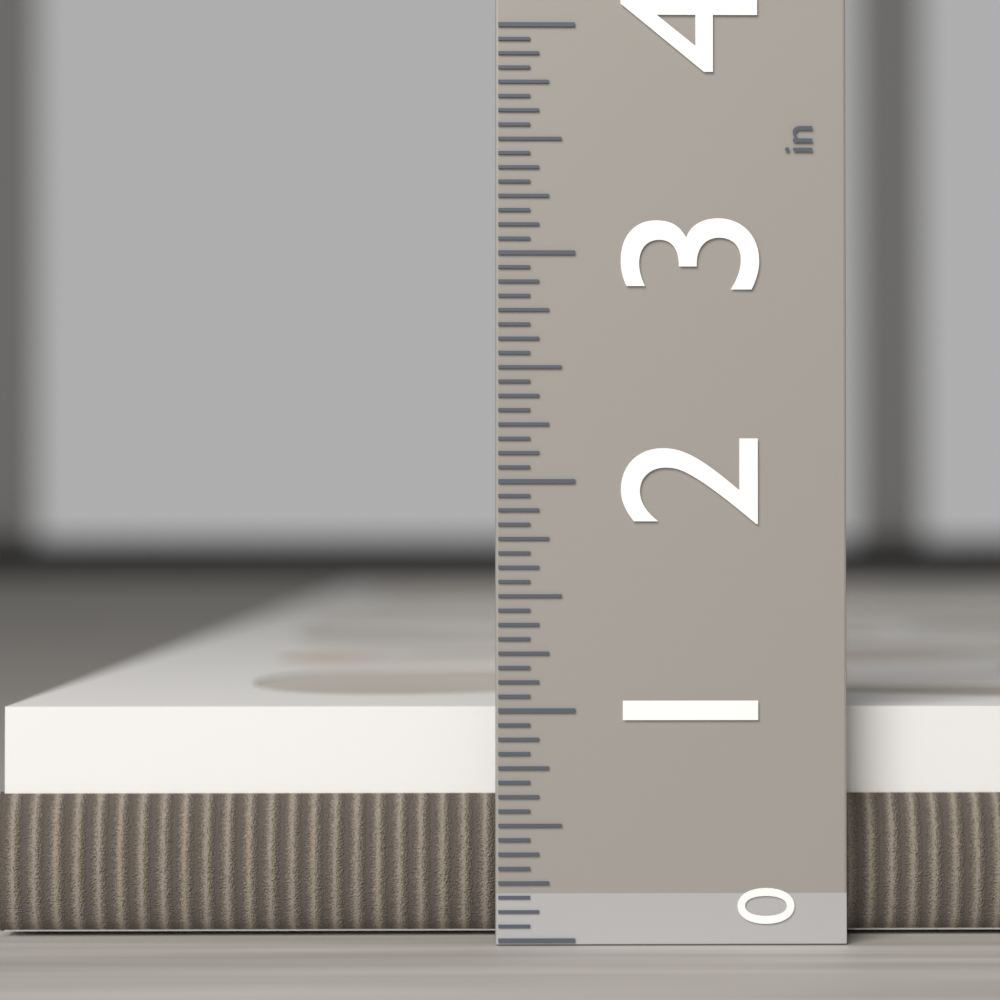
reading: 1.0000 in
